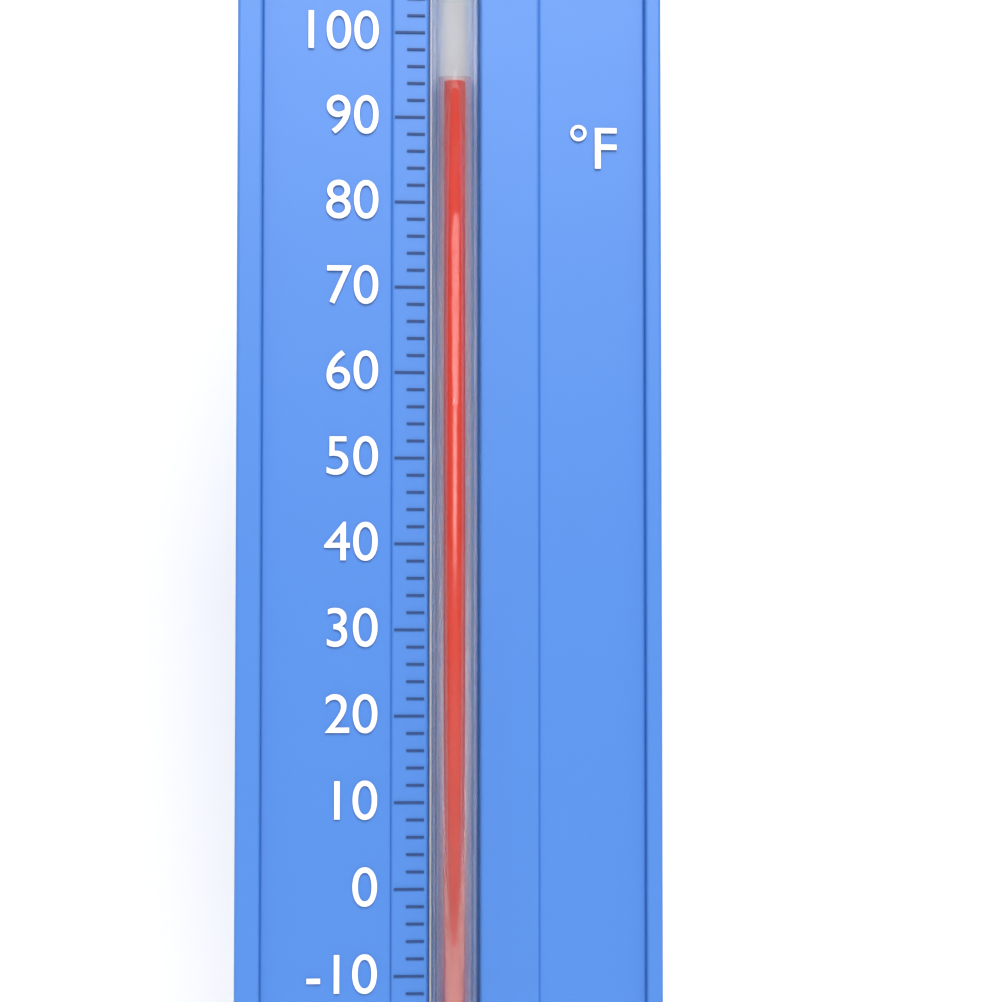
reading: 94 °F
